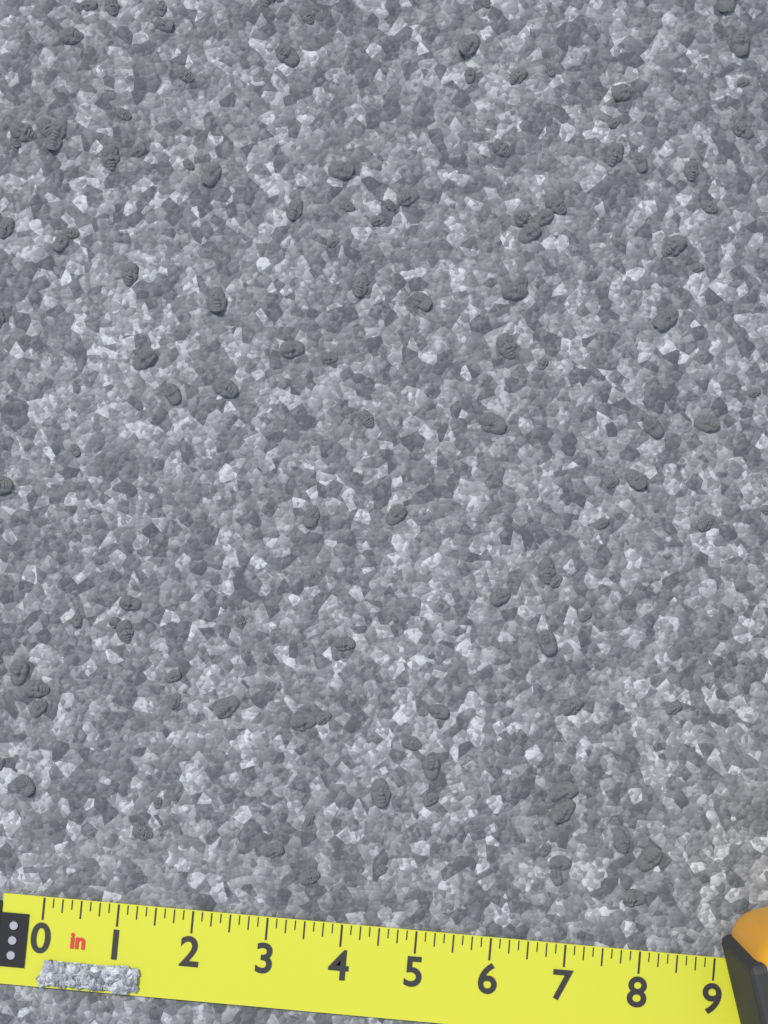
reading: 1.375 in
